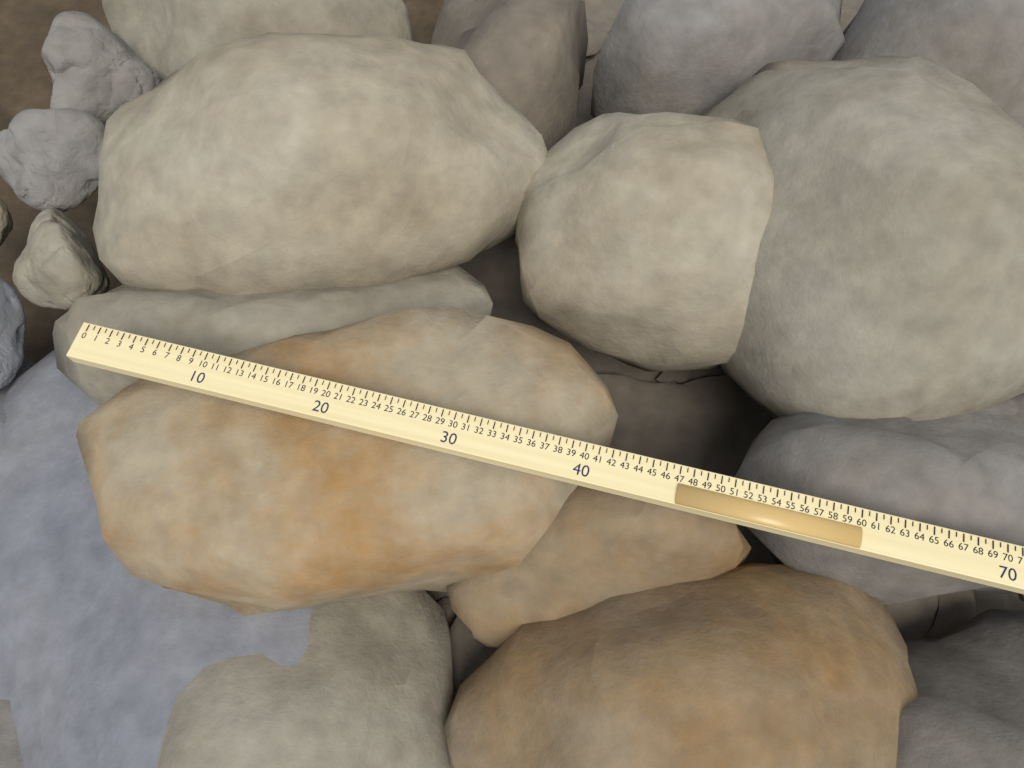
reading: 42.0 (no unit)
